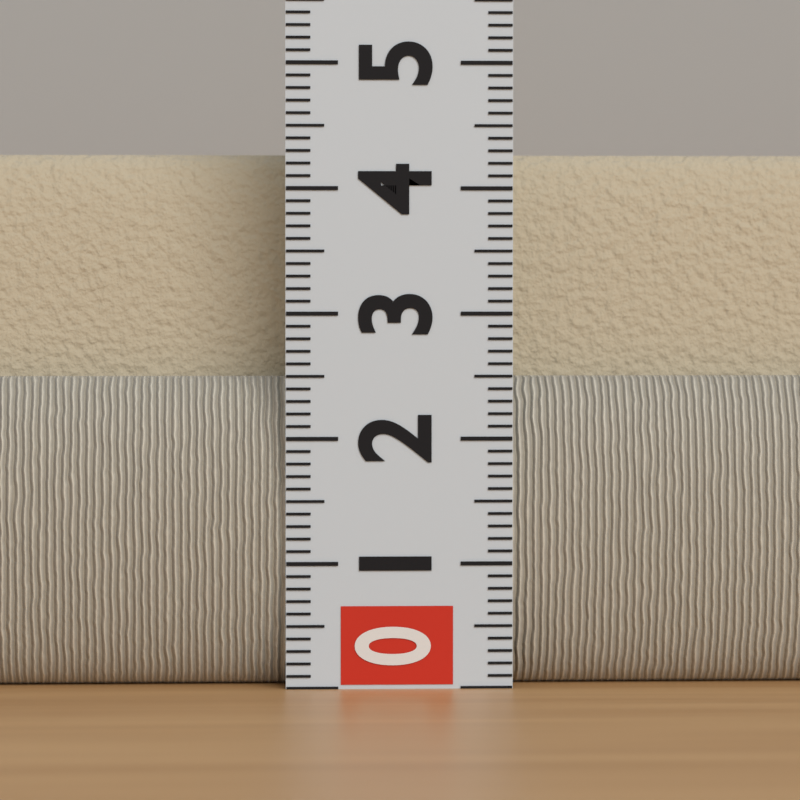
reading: 4.3 (no unit)
